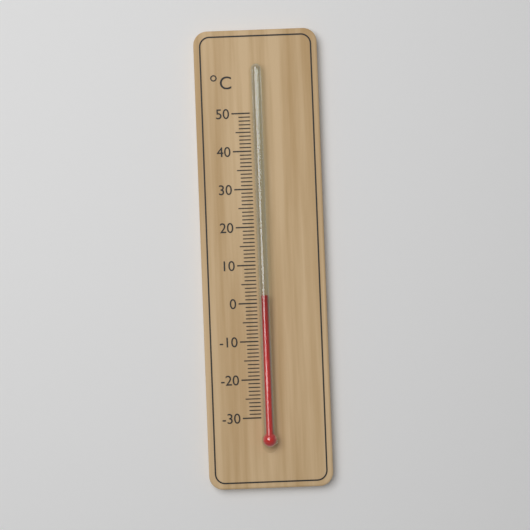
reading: 2 °C
